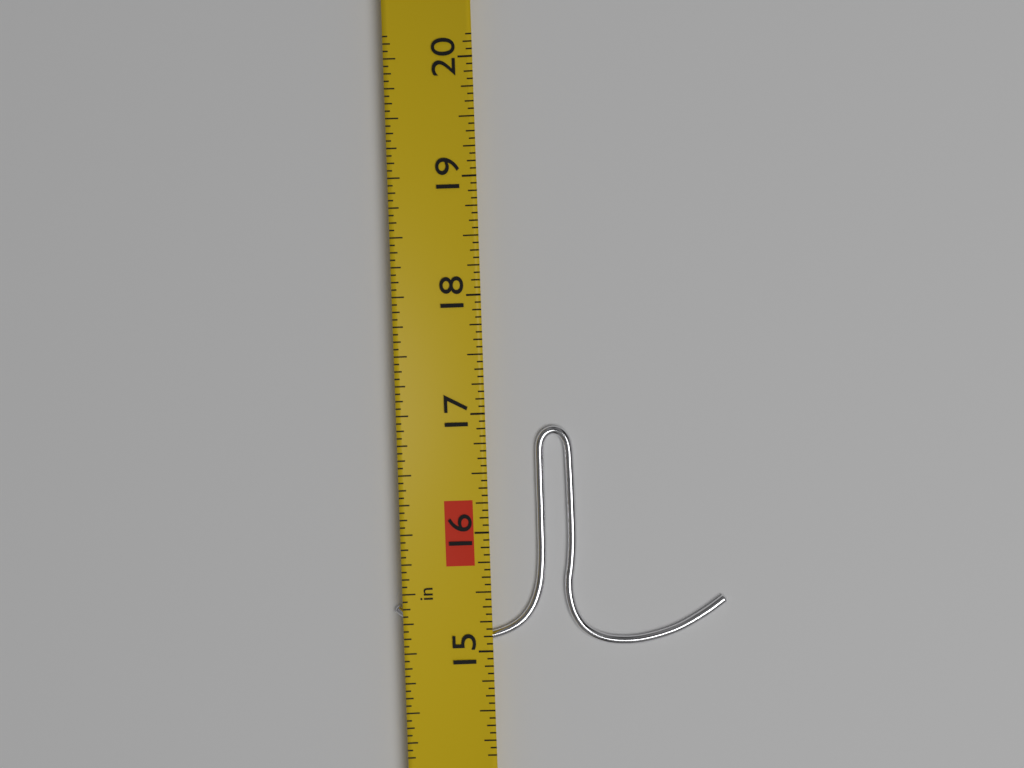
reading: 16.8750 in
